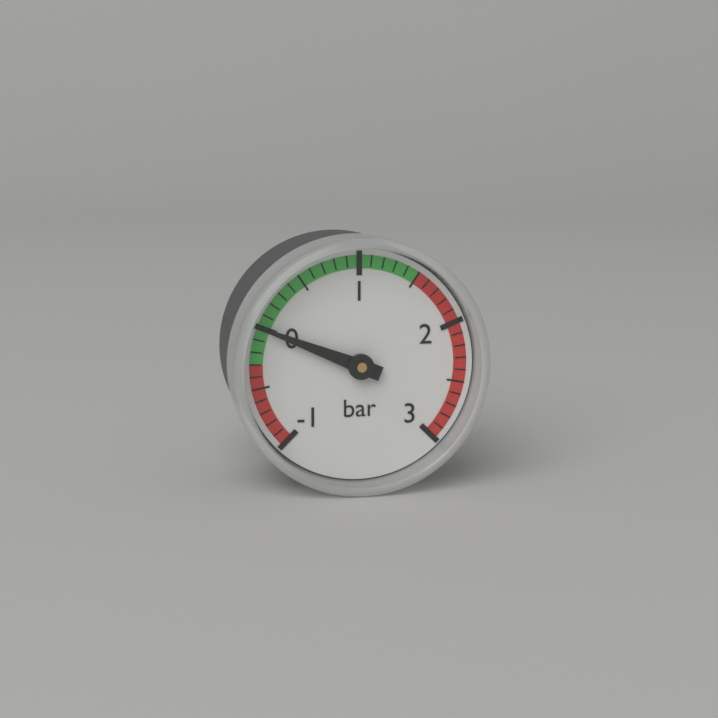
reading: 0.0 bar
